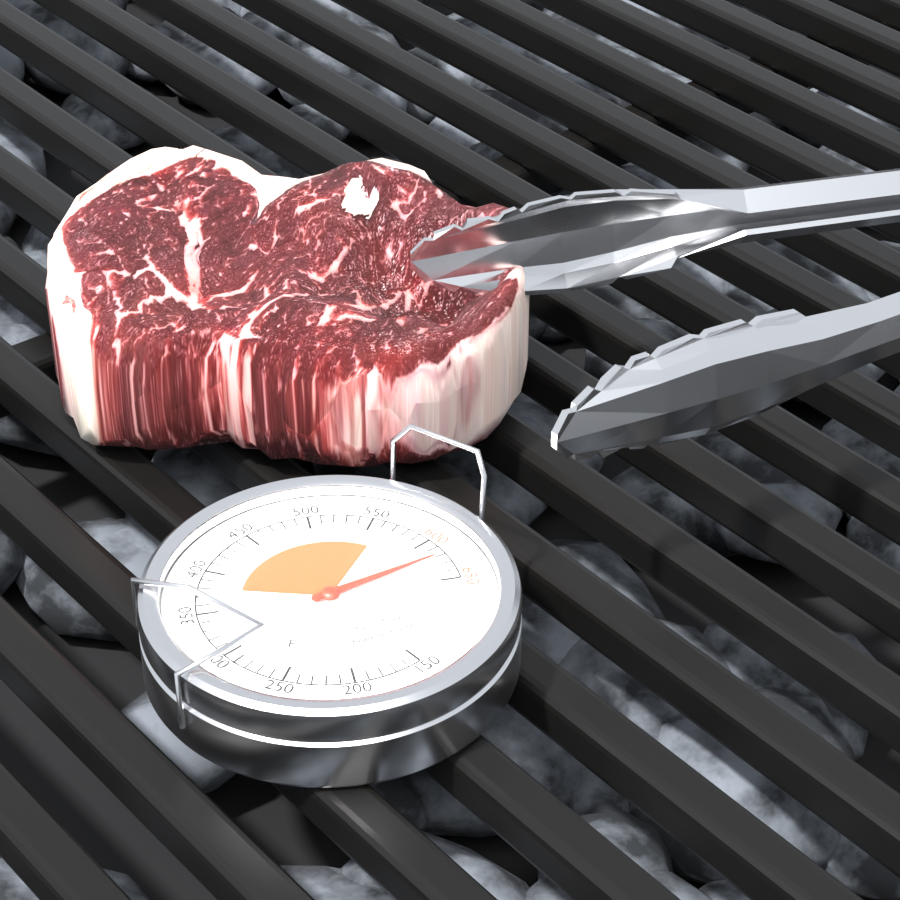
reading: 620 °F
